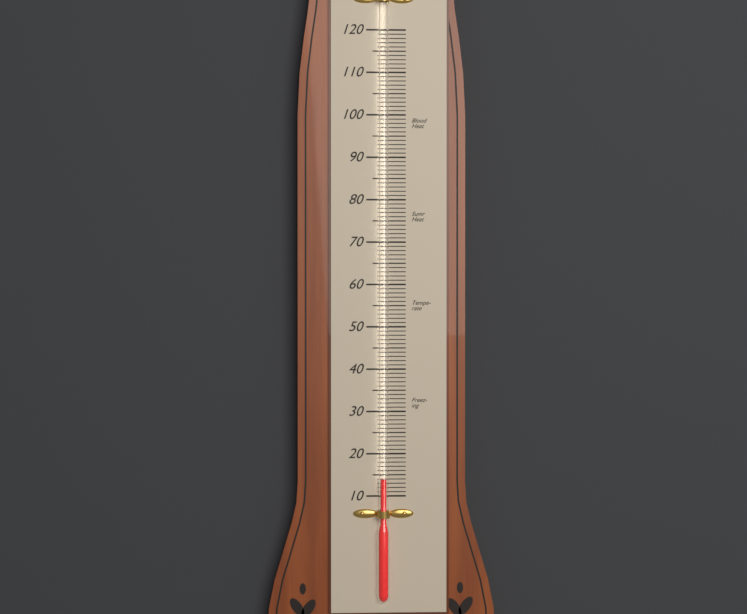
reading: 14 (no unit)
